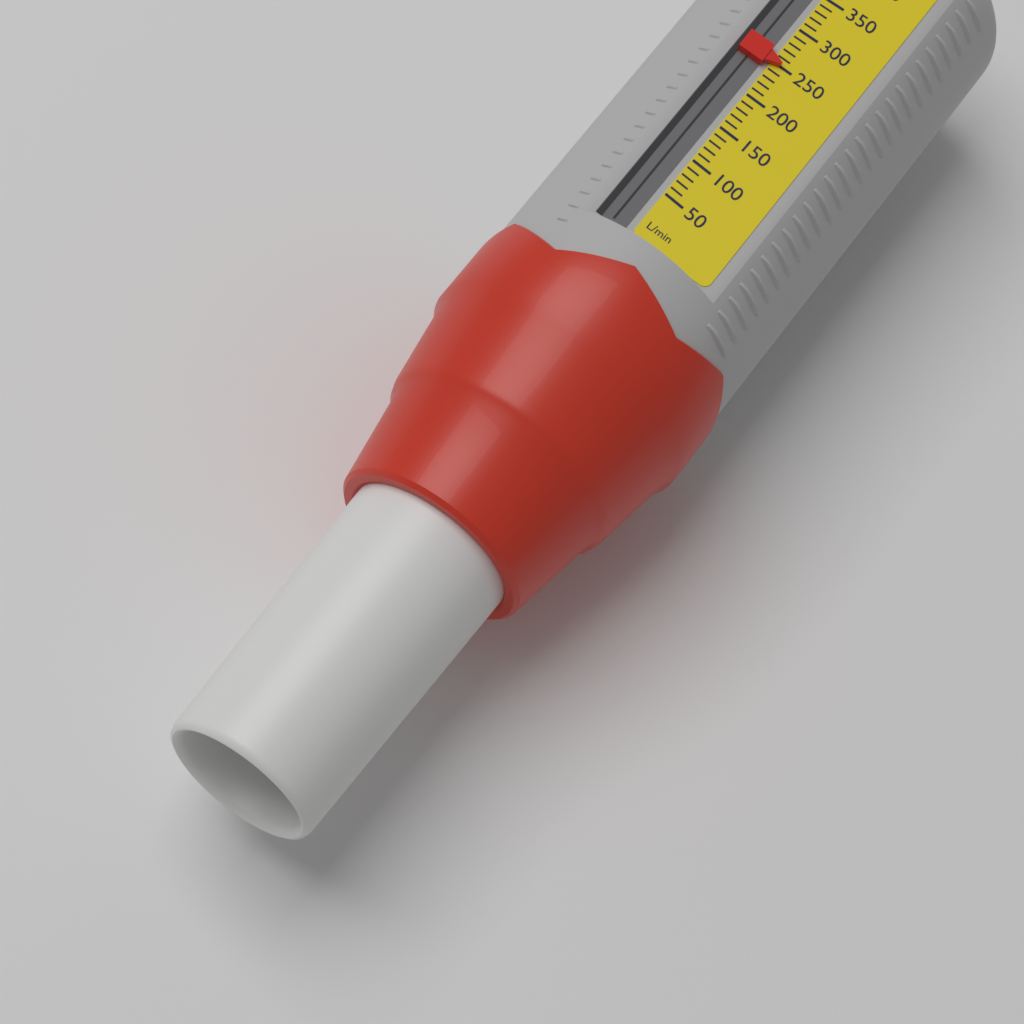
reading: 250 L/min
